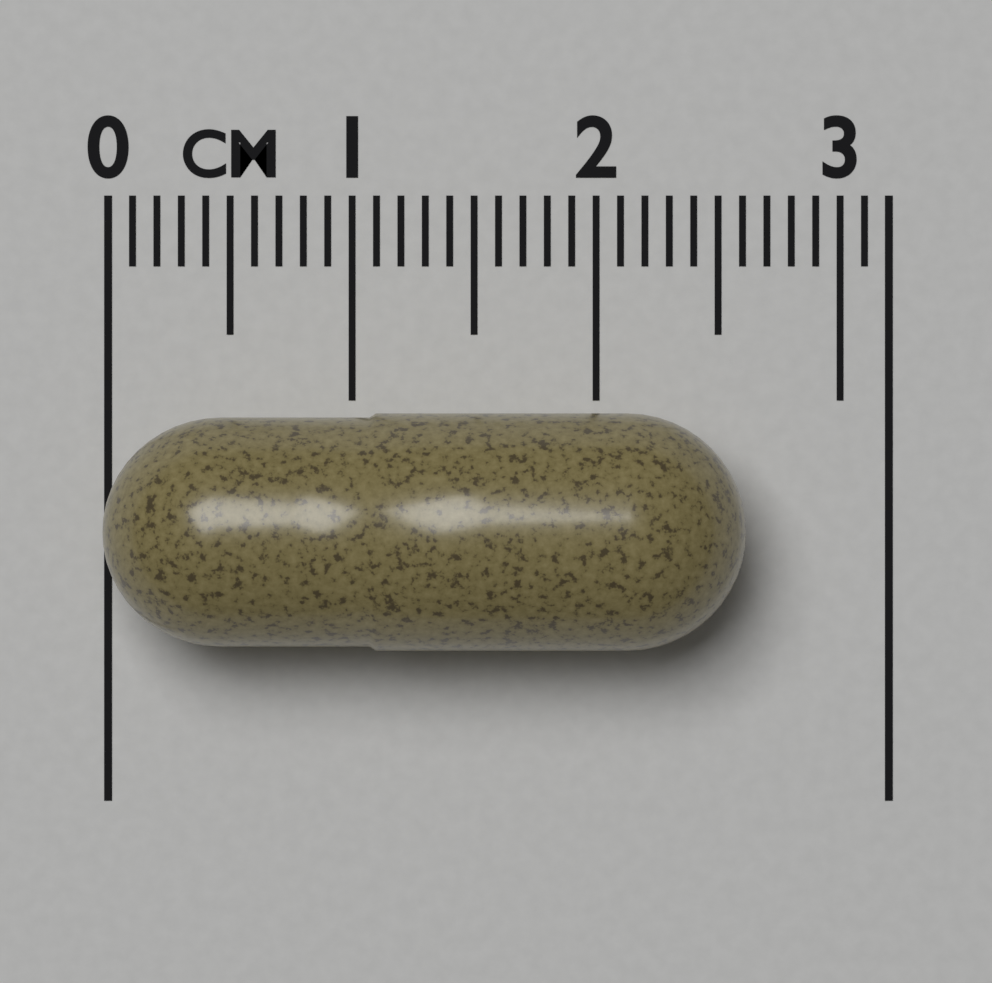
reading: 2.6 cm
